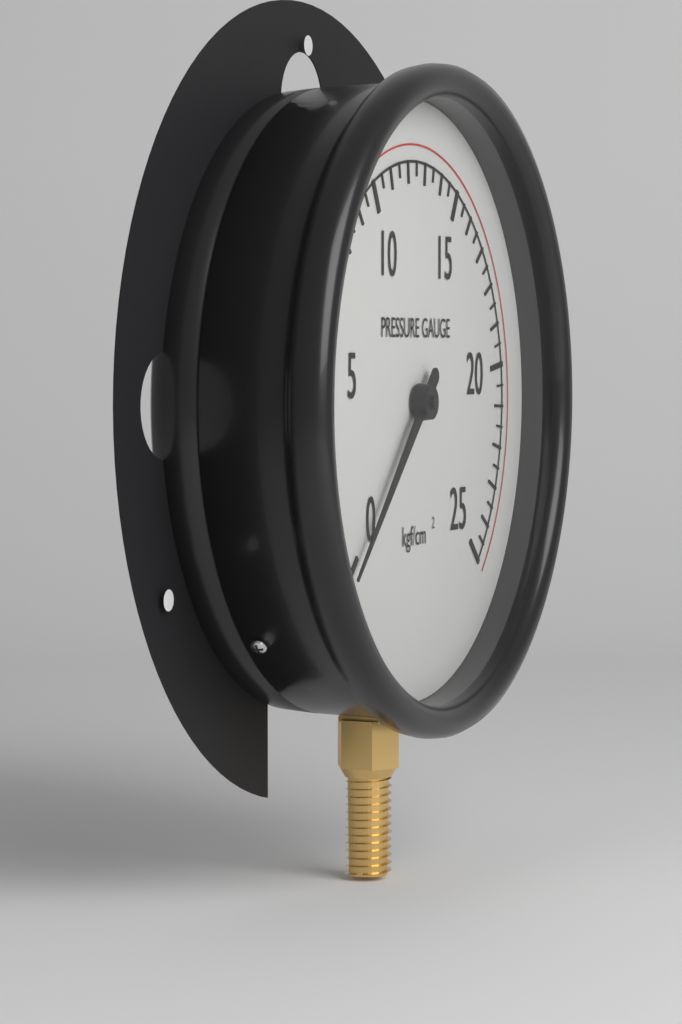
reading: 0.0 kgf/cm²
